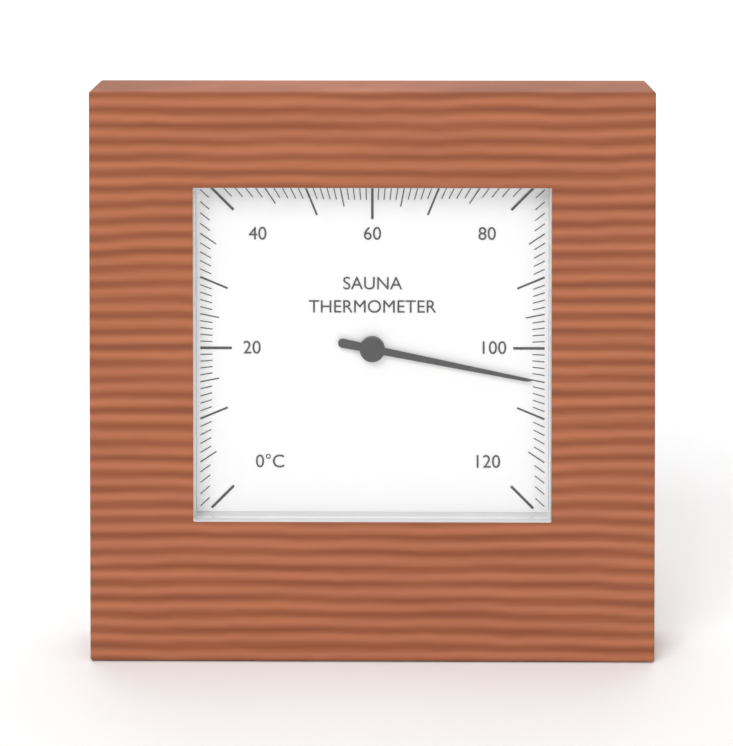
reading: 105 °C
